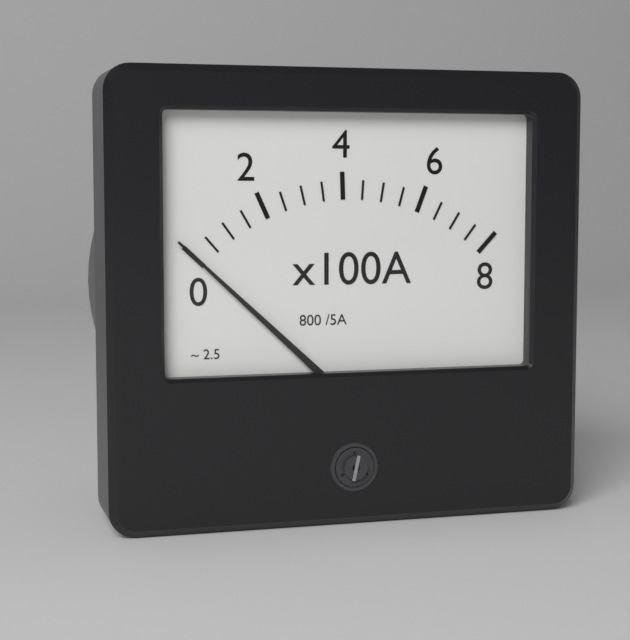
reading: 0 A
